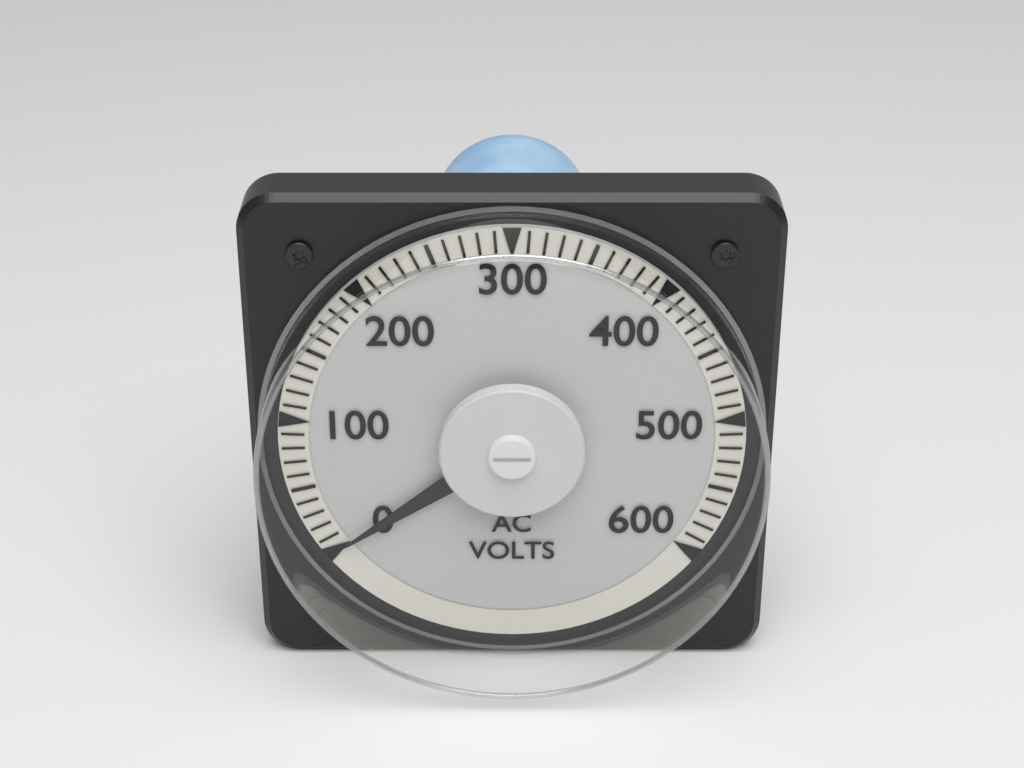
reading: 0 V
